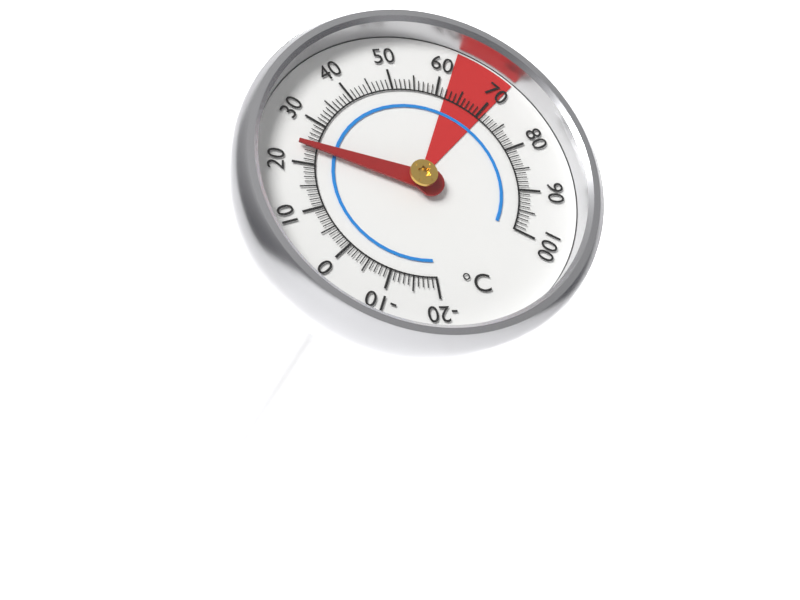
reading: 24 °C
